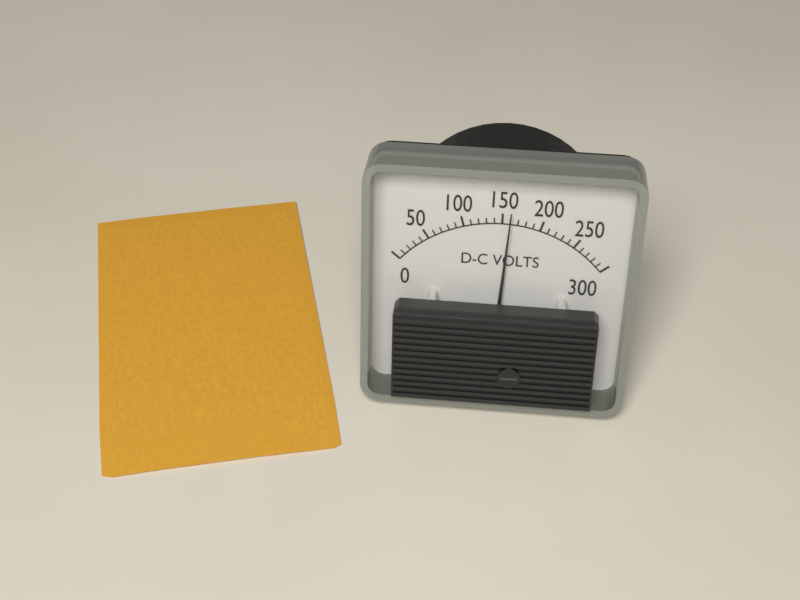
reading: 160 V
